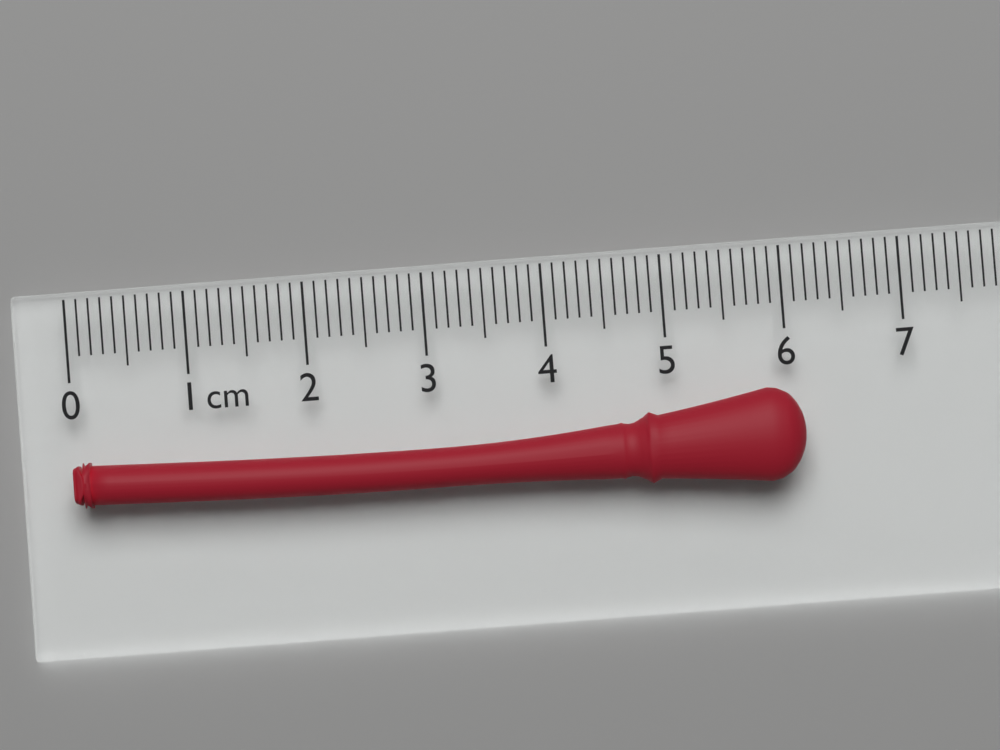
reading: 6.1 cm
